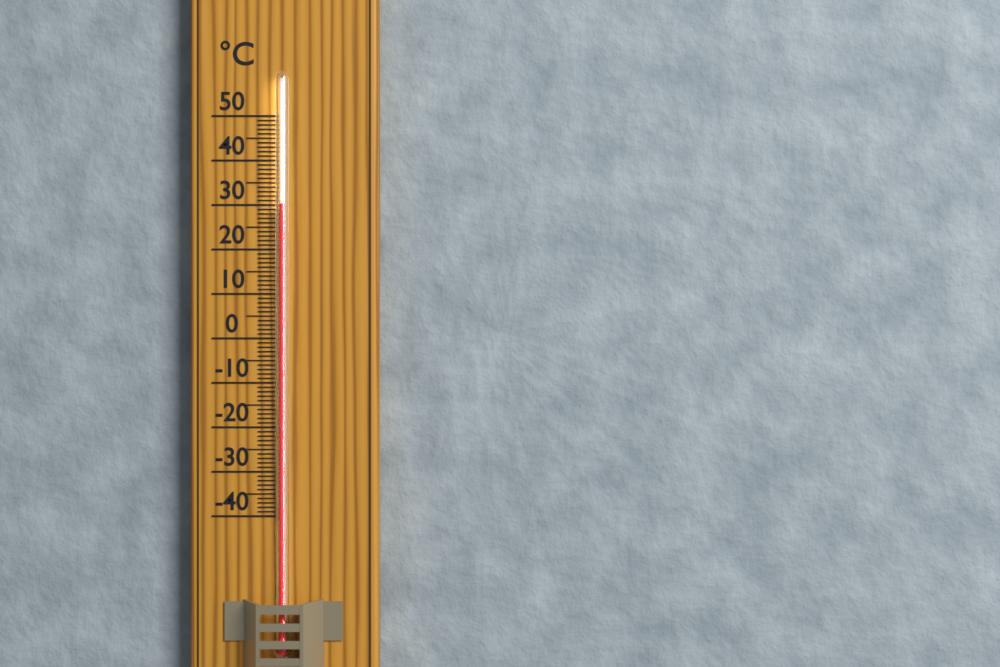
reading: 30 °C
